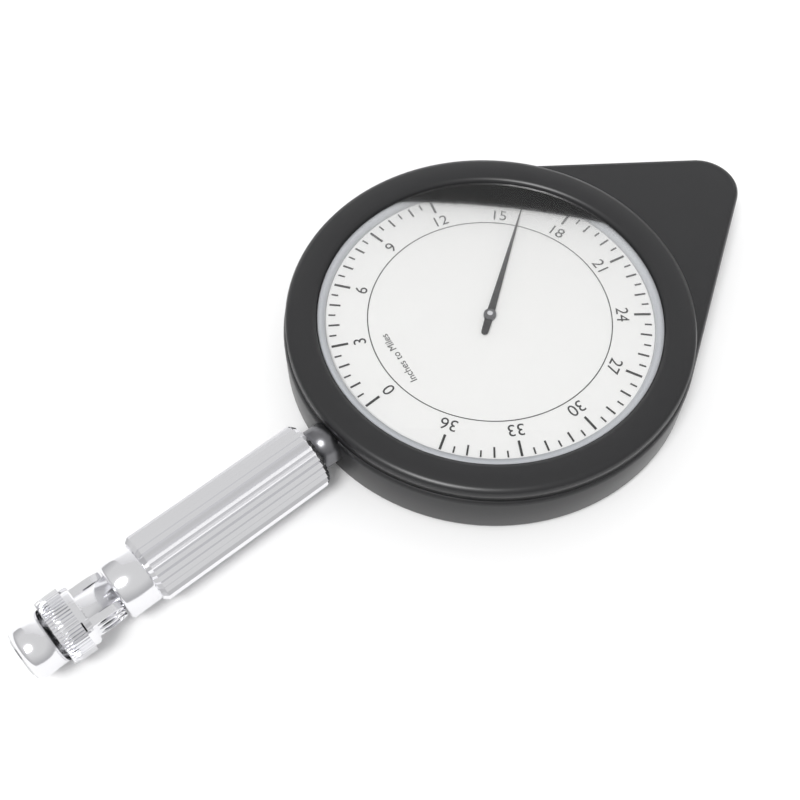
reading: 16.0 miles
